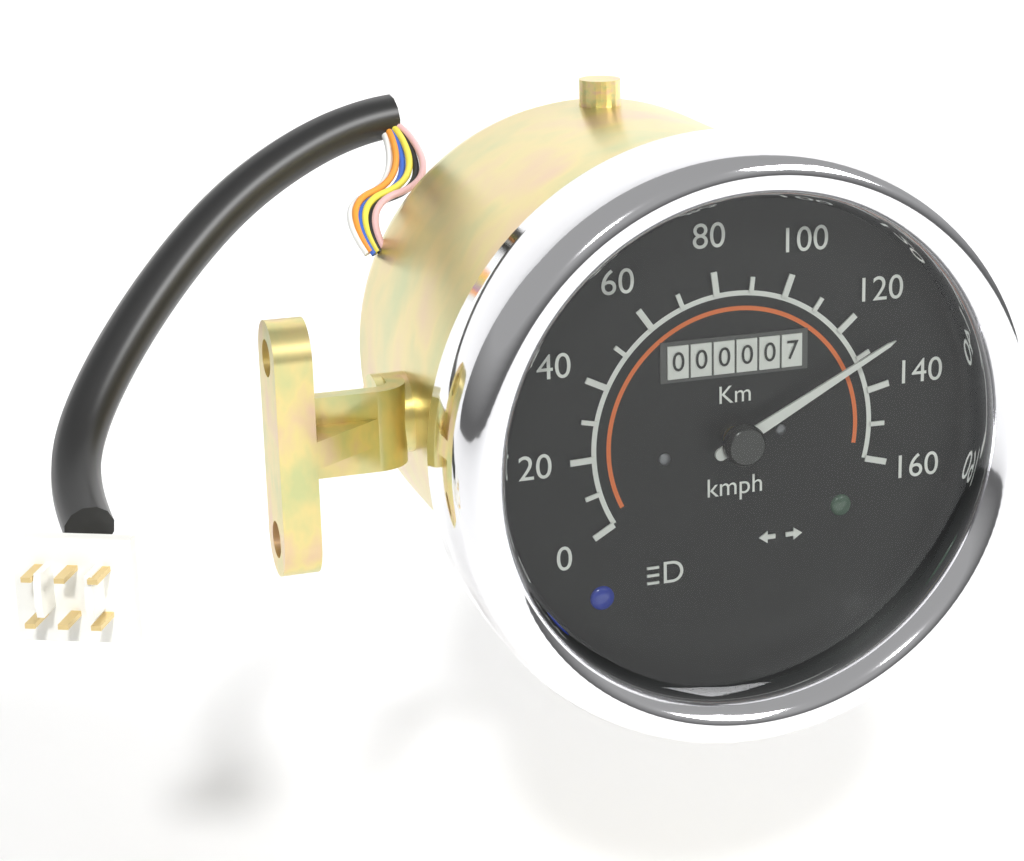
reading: 130 km/h
